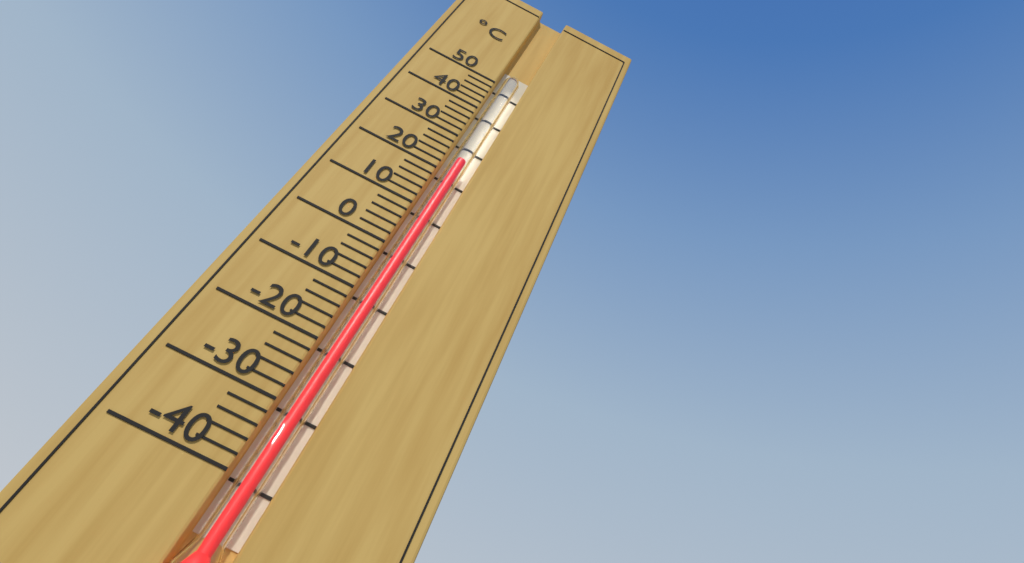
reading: 24 °C
